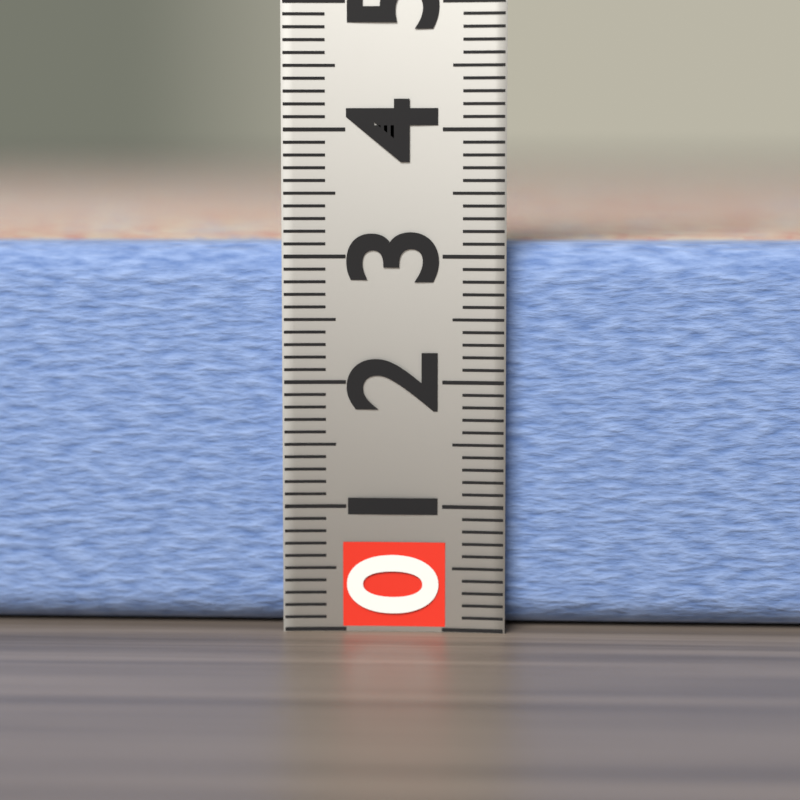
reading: 3.1 (no unit)
